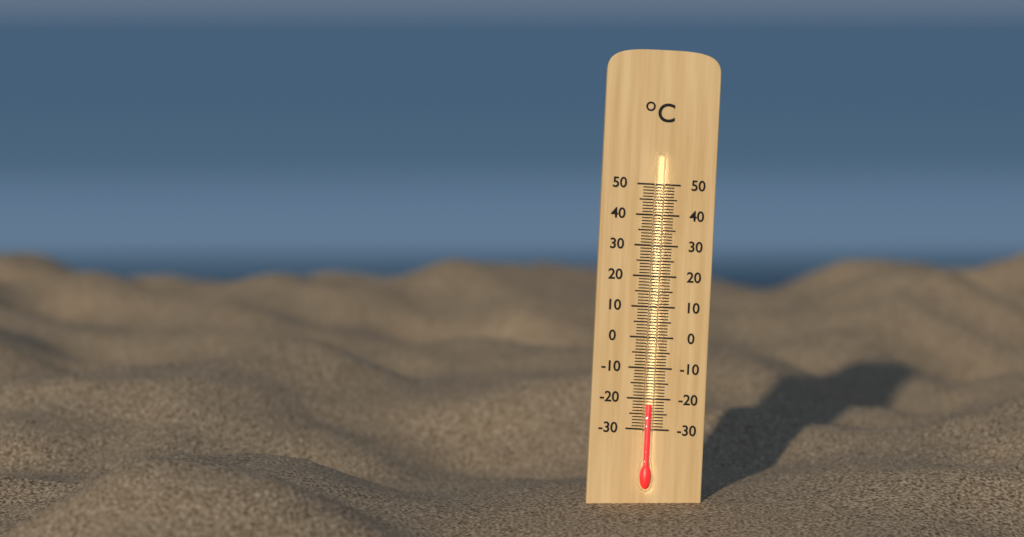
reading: -22 °C
